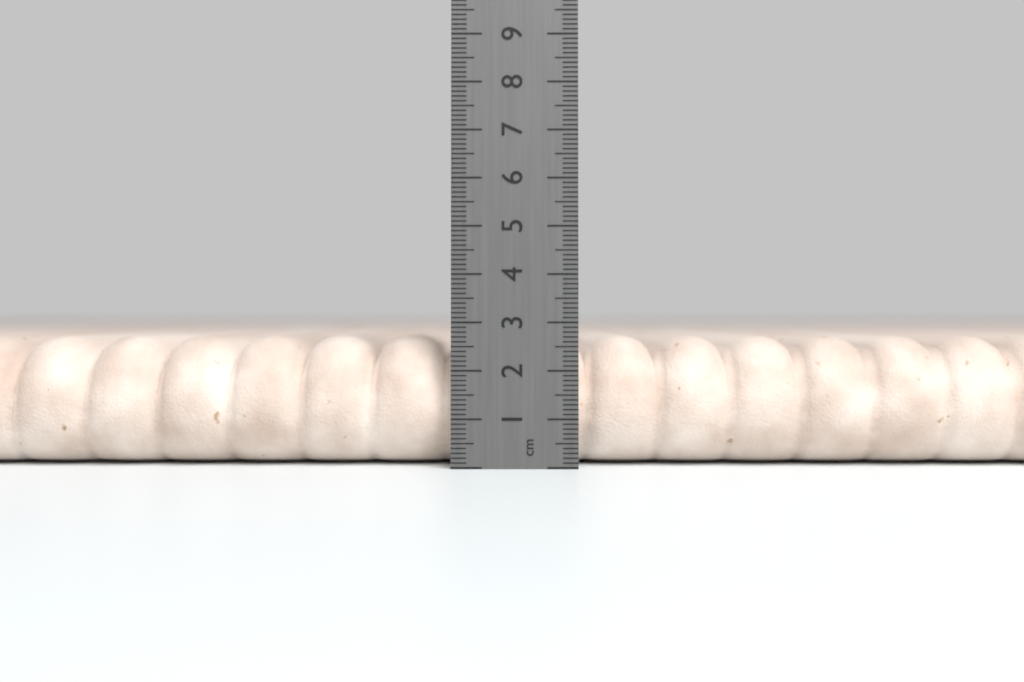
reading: 2.7 cm
